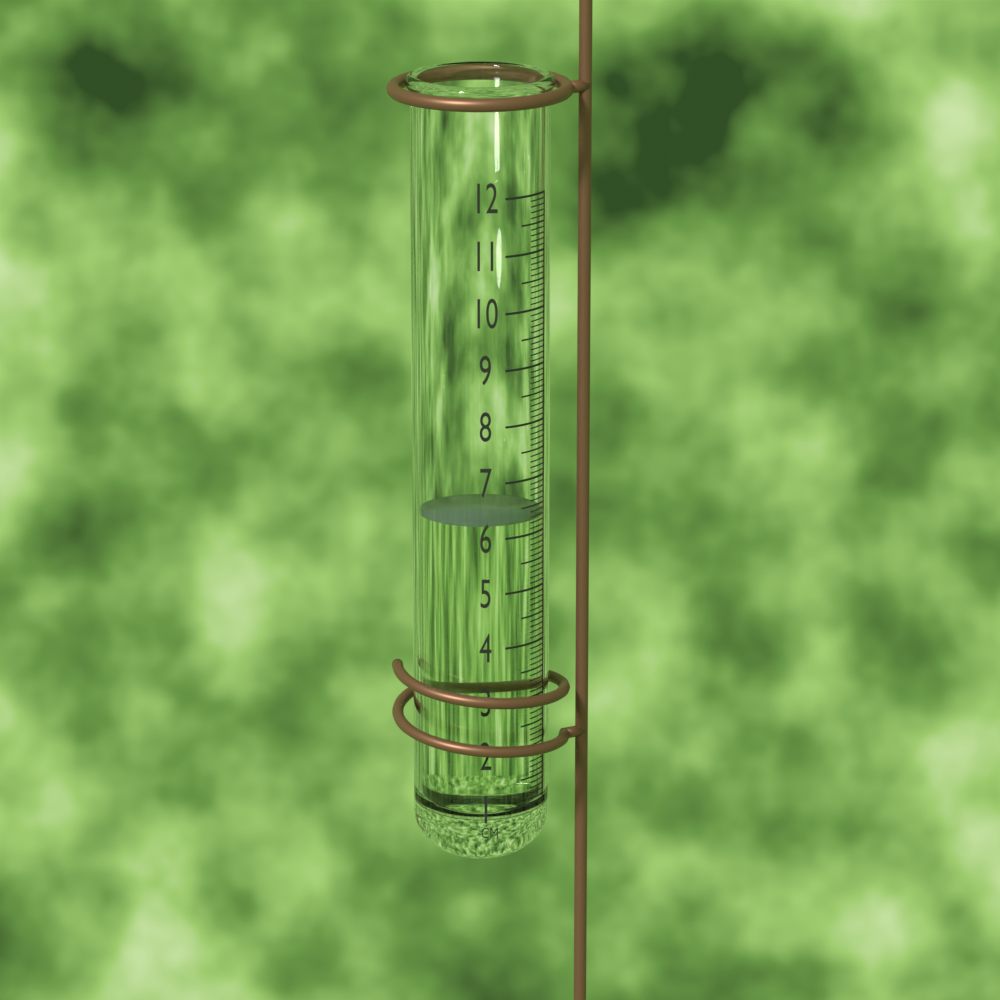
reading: 6.3 cm
